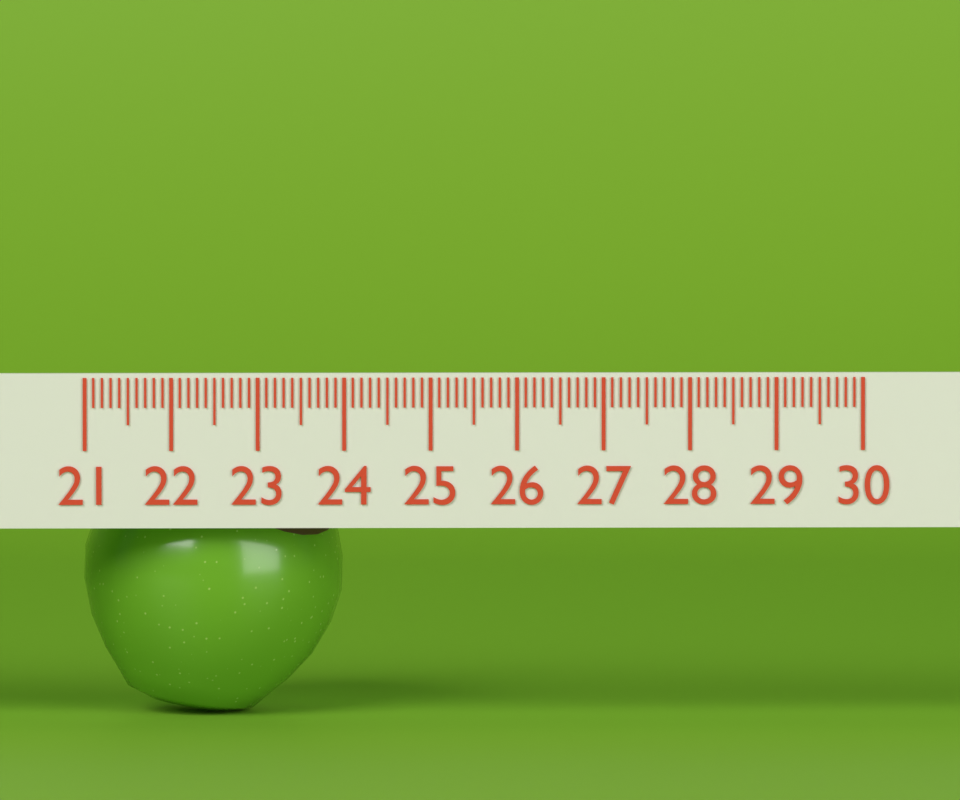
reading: 24.0 (no unit)
